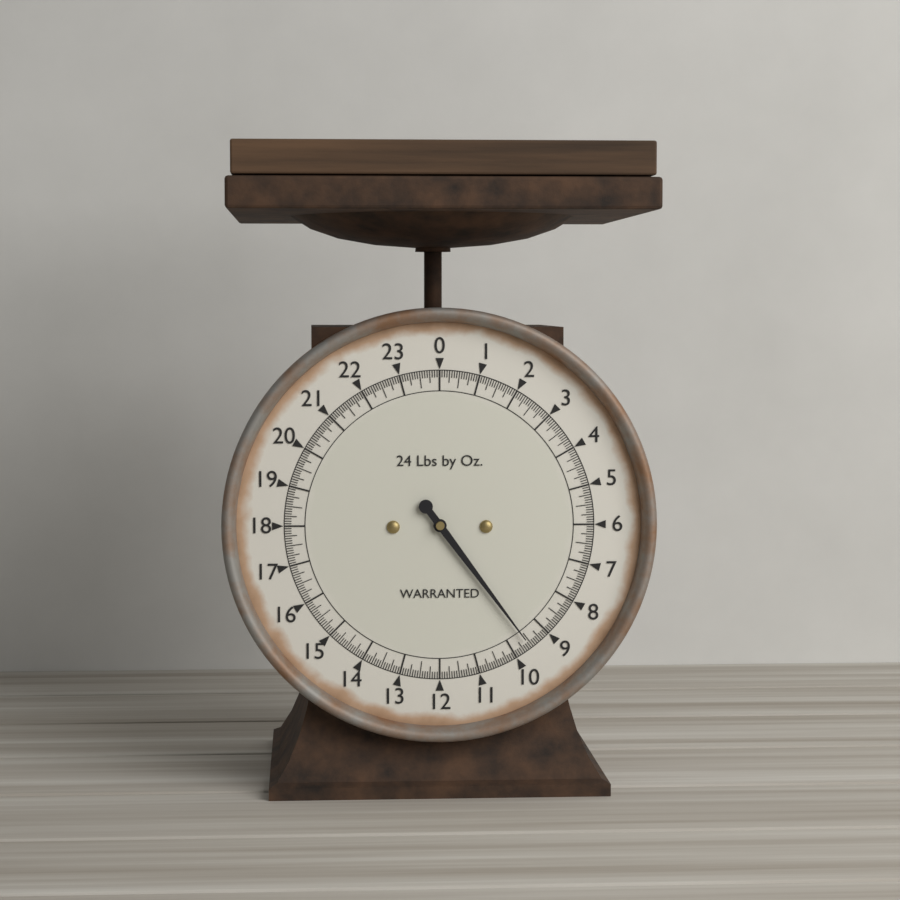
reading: 9.5625 lb
